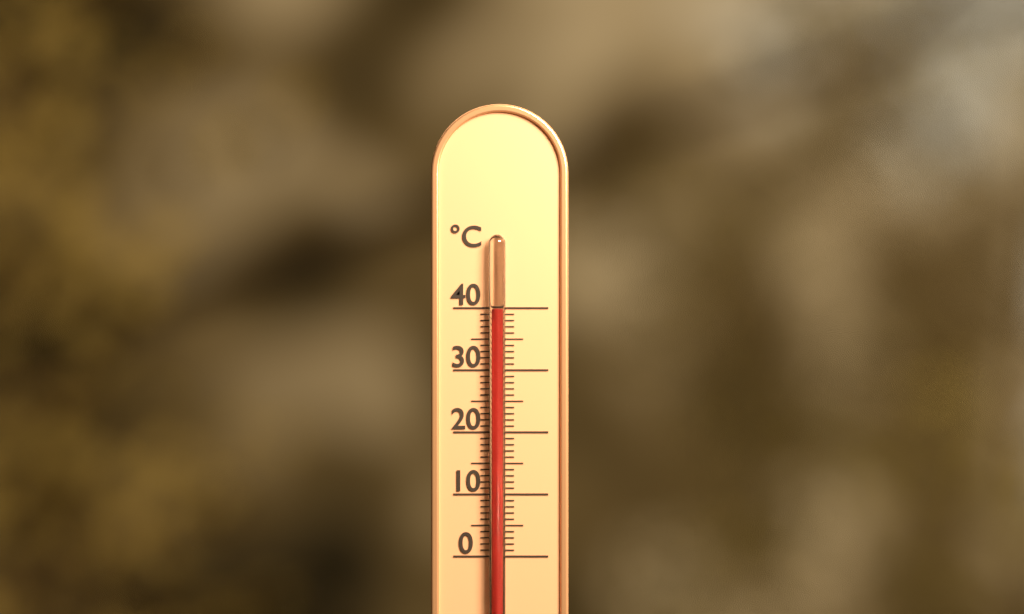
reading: 39.8 °C
